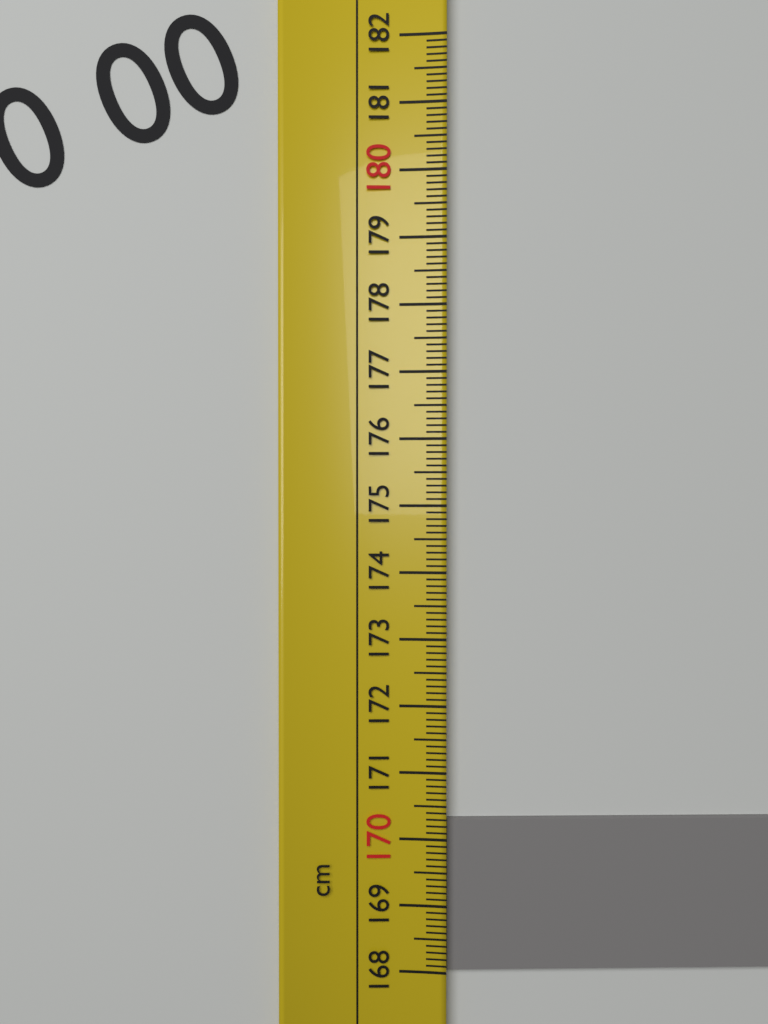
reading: 170.3 cm
